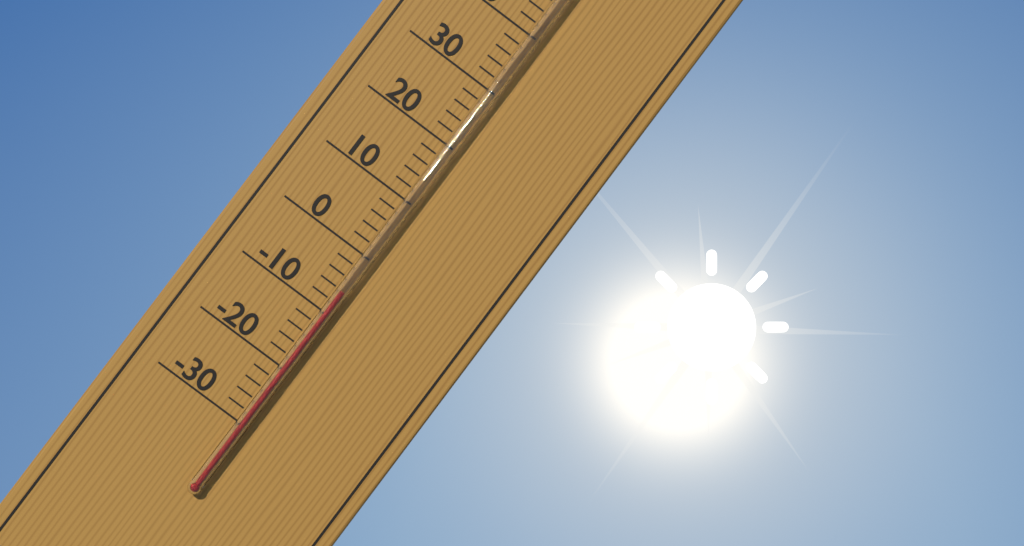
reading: -6 °C
